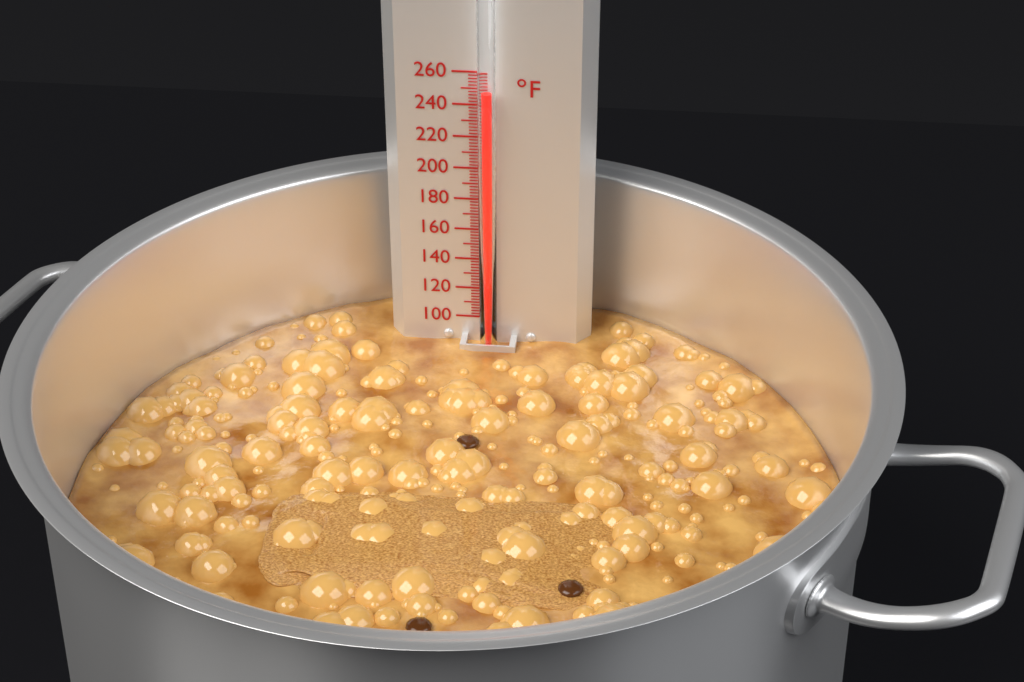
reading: 250 °F
